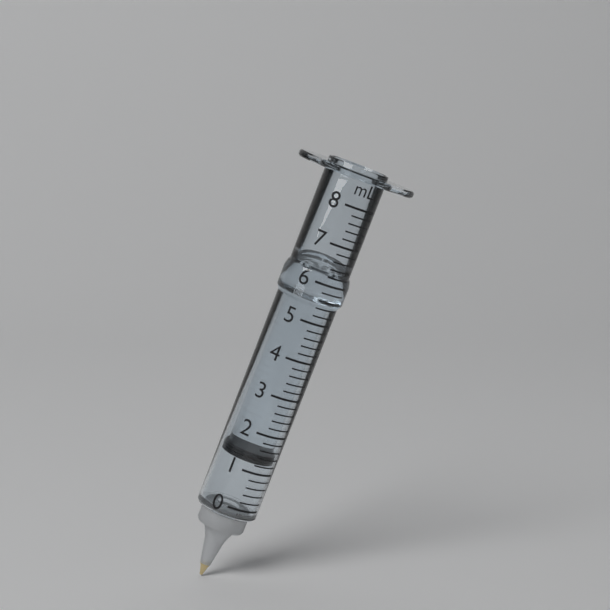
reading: 1.2 ml
